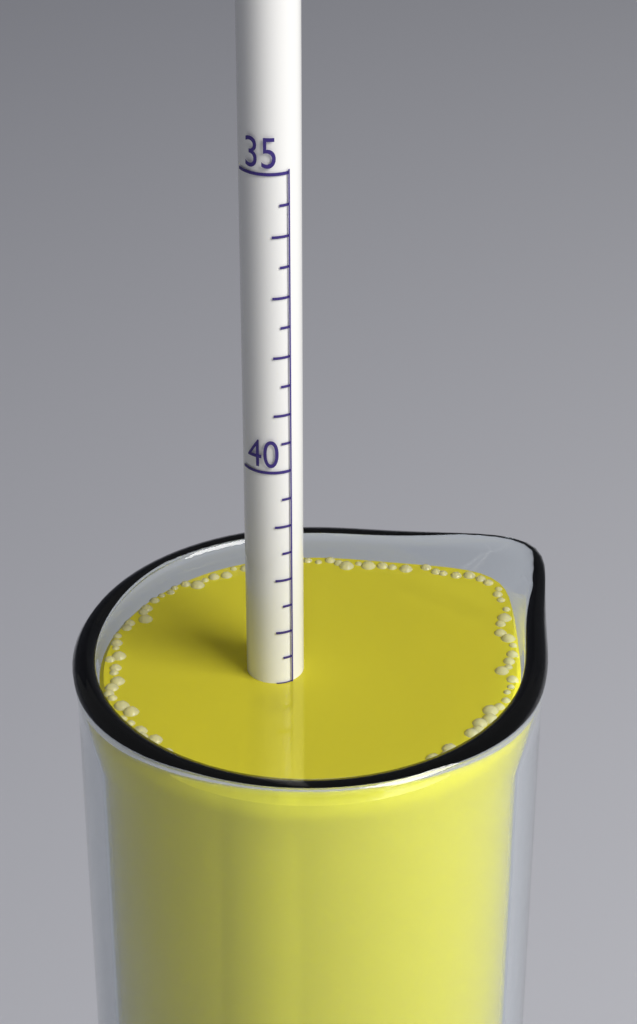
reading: 44.0 (no unit)
